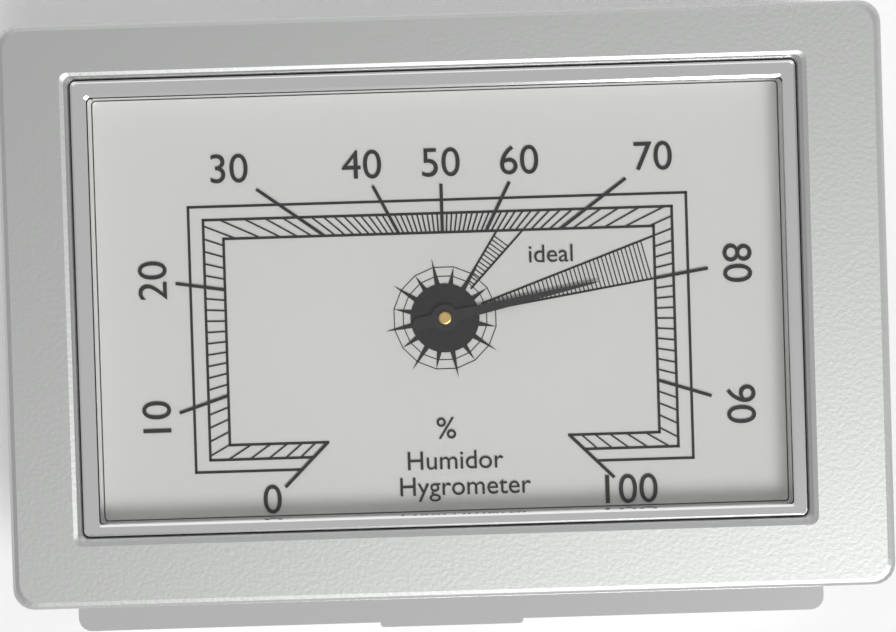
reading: 79 %
